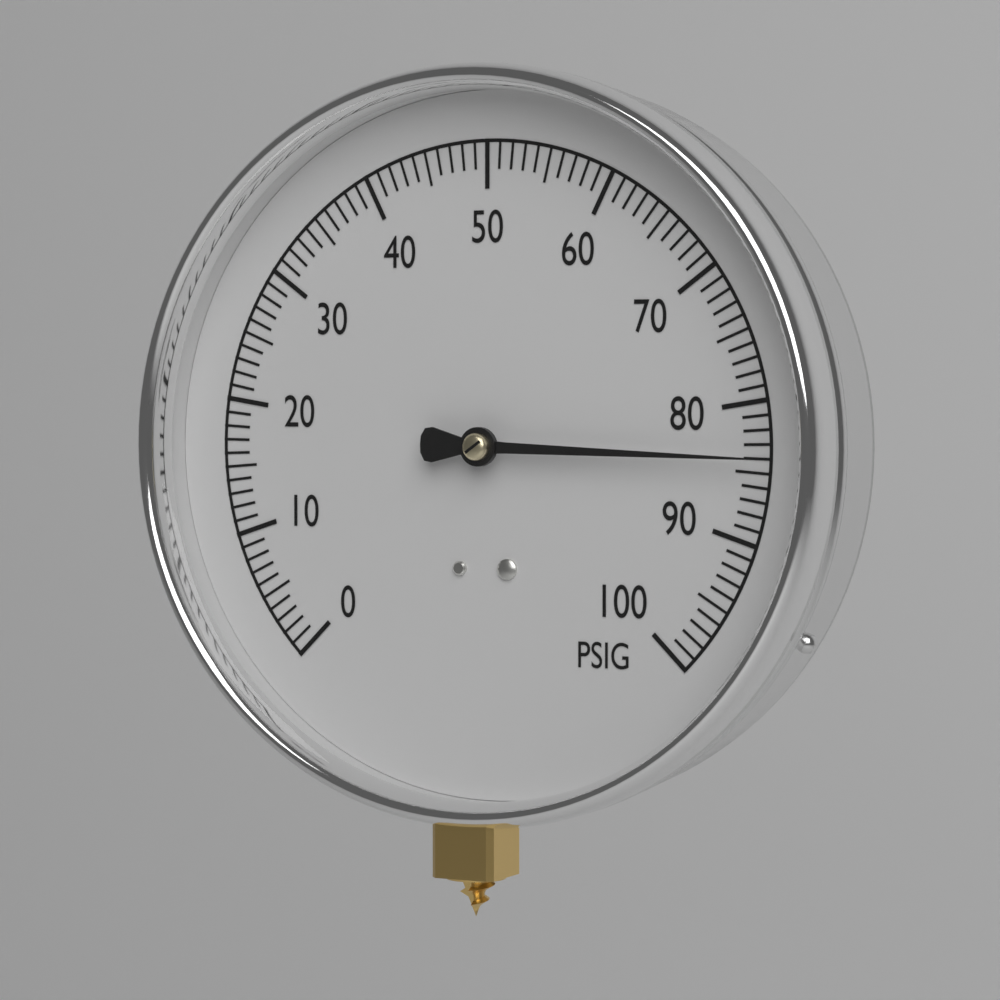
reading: 84 PSIG
